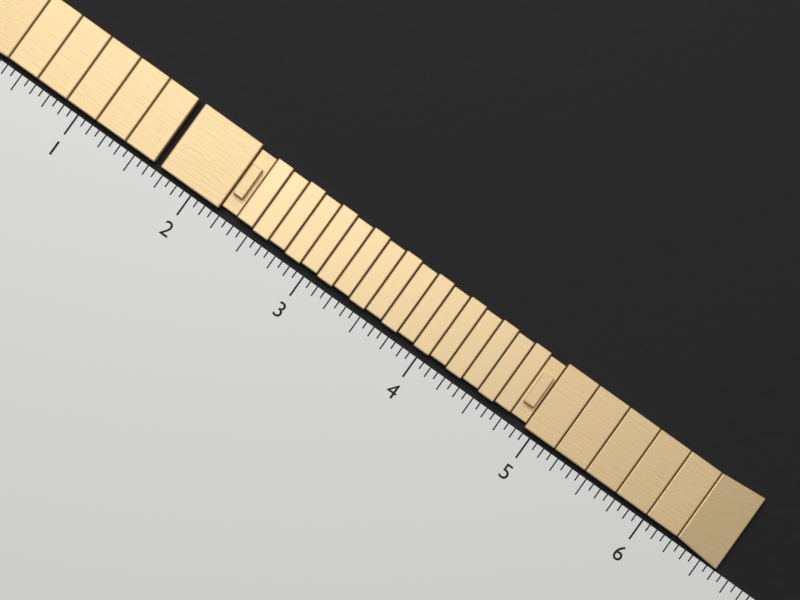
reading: 6.6250 (no unit)
